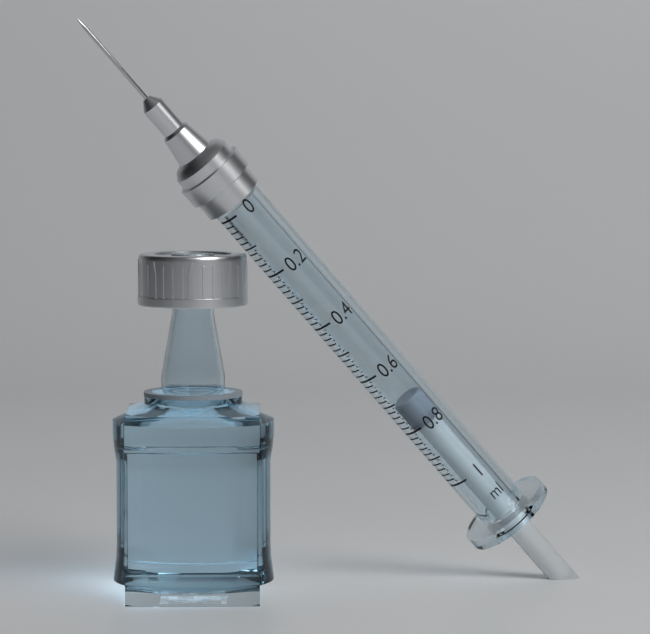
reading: 0.72 ml
